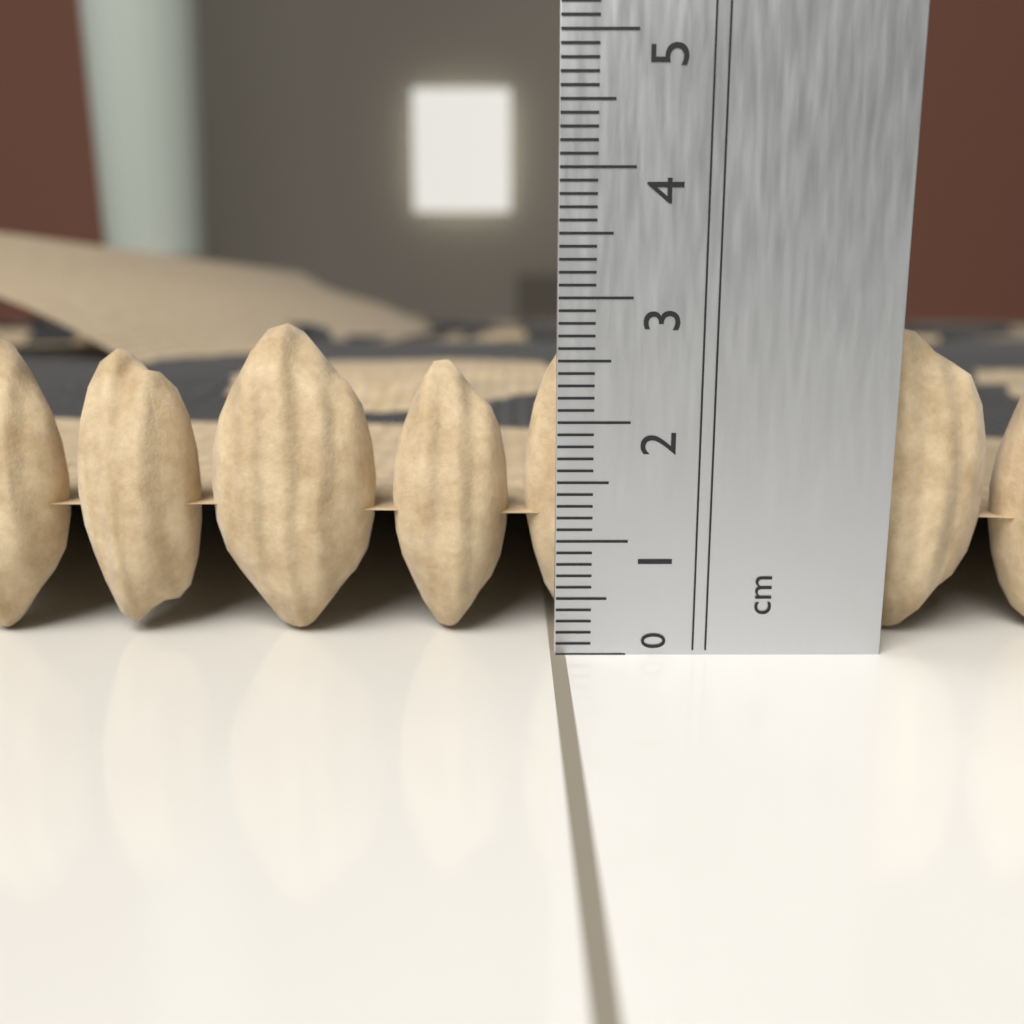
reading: 2.8 cm
